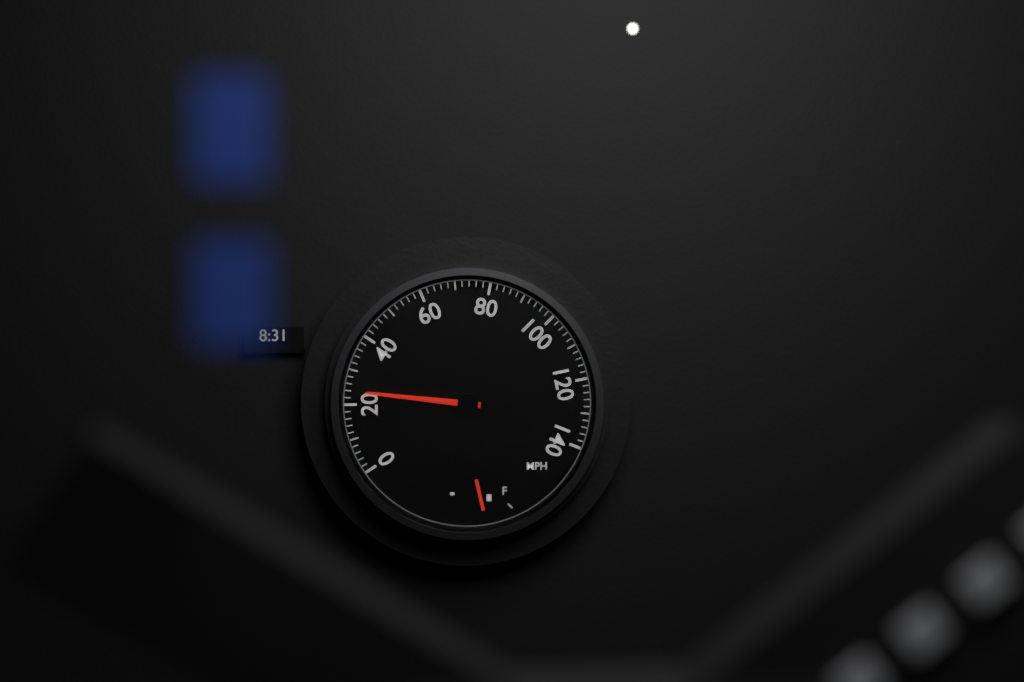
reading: 24 mph
